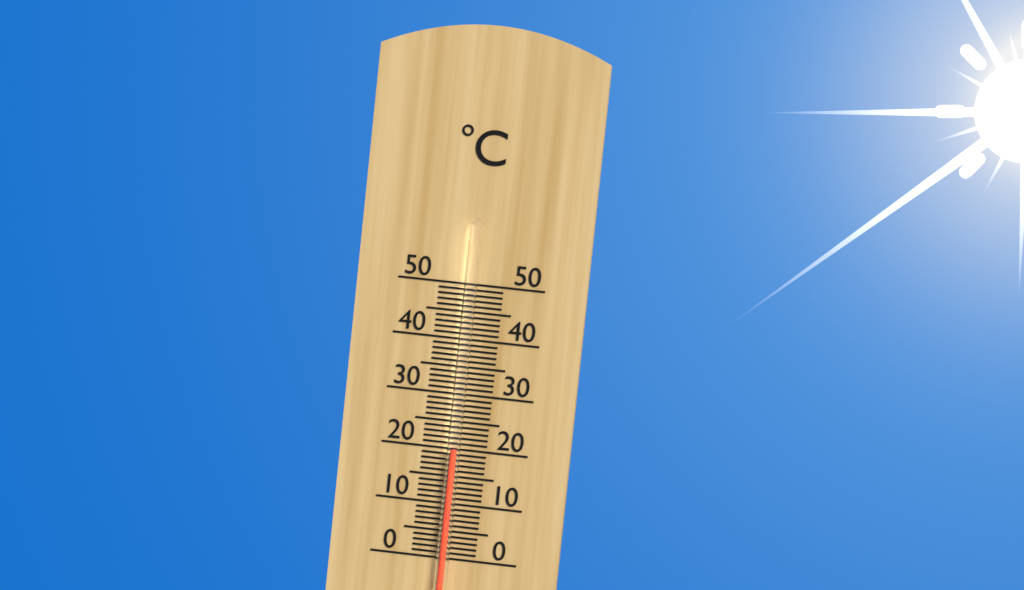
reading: 20 °C
